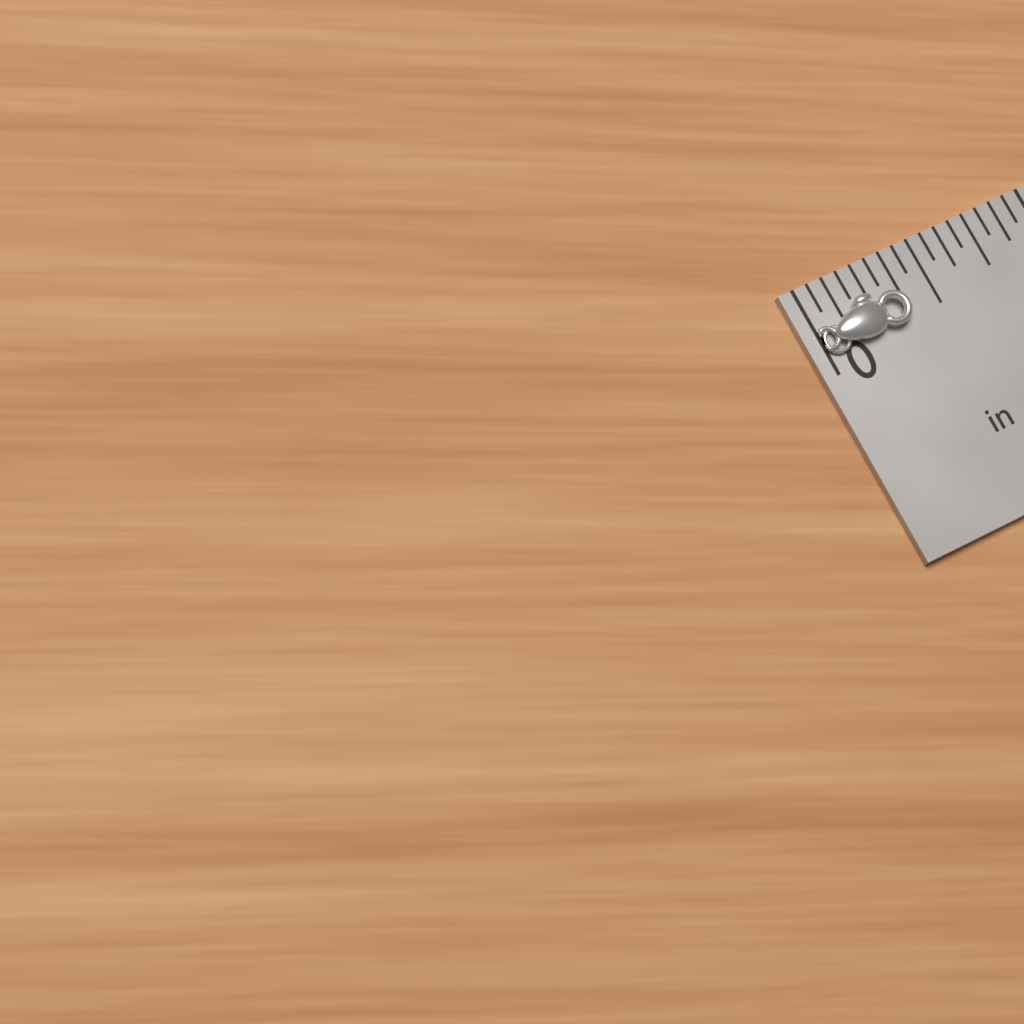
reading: 0.3750 in
